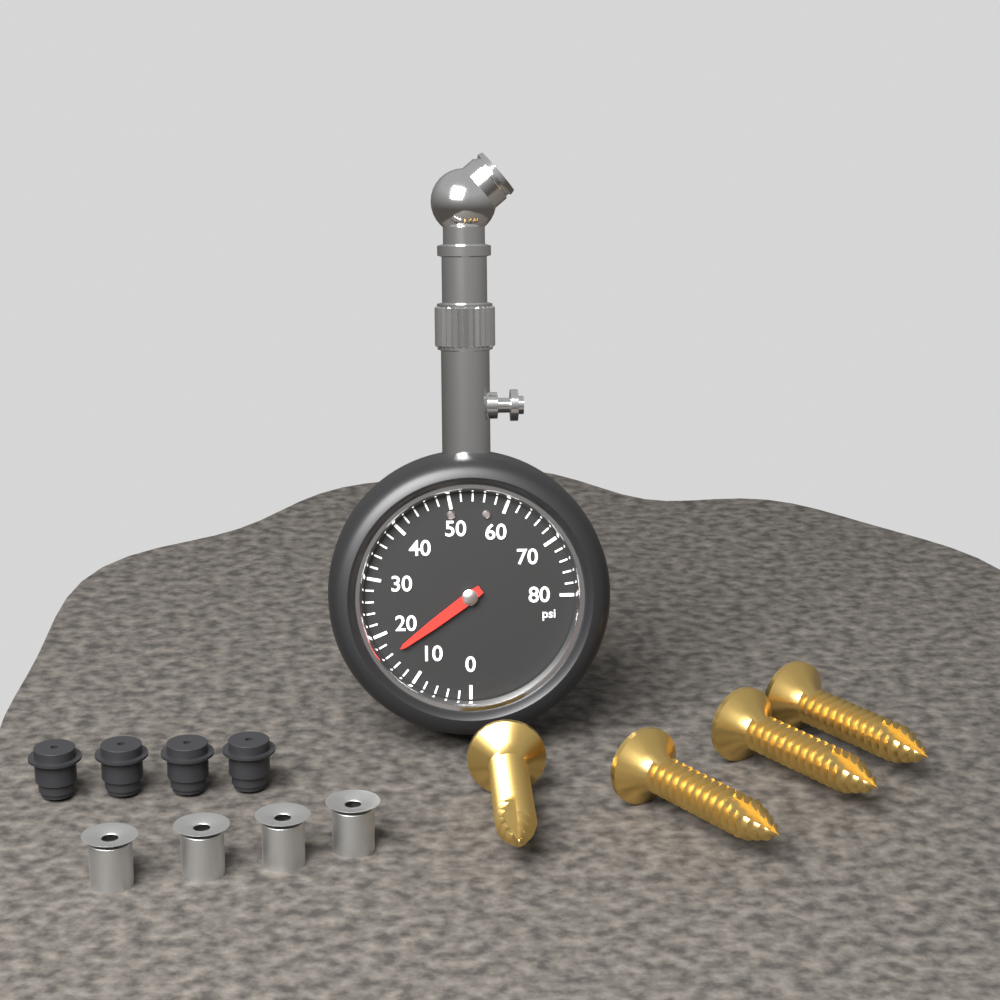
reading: 16 psi
